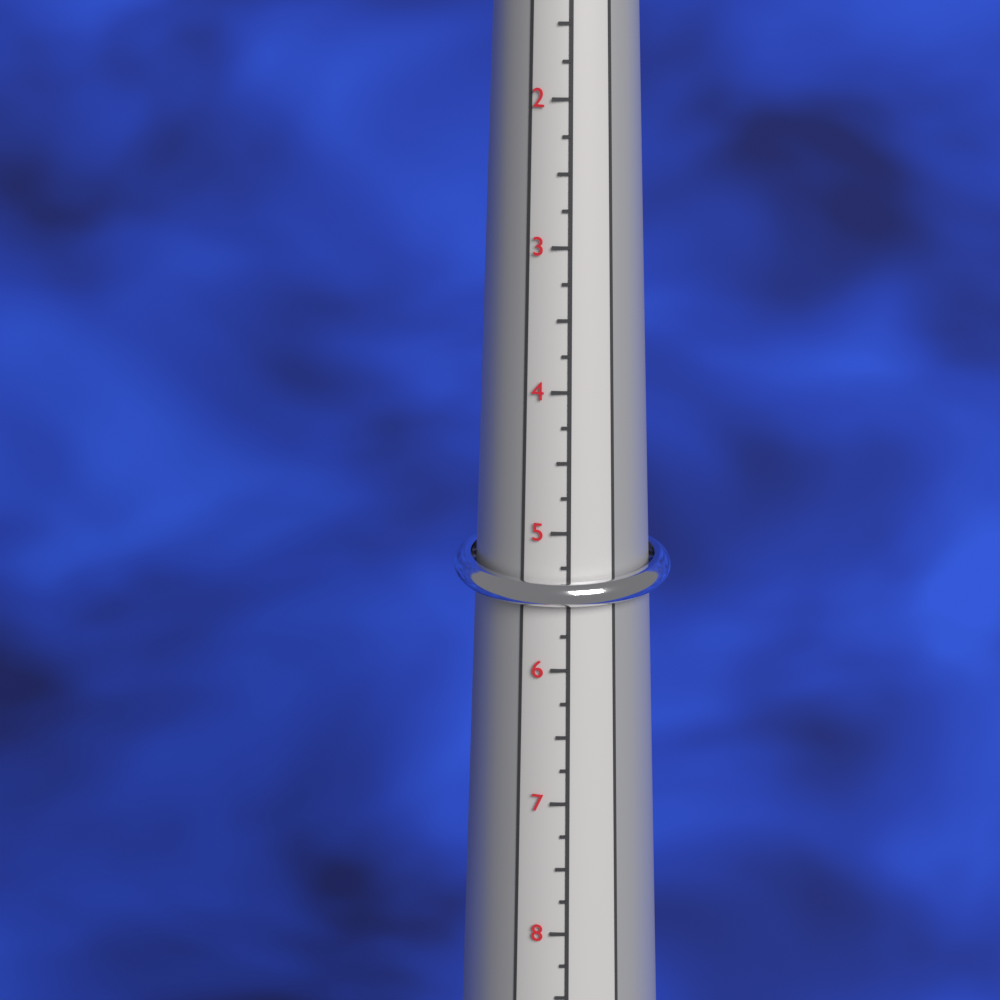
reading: 5.75 (no unit)
